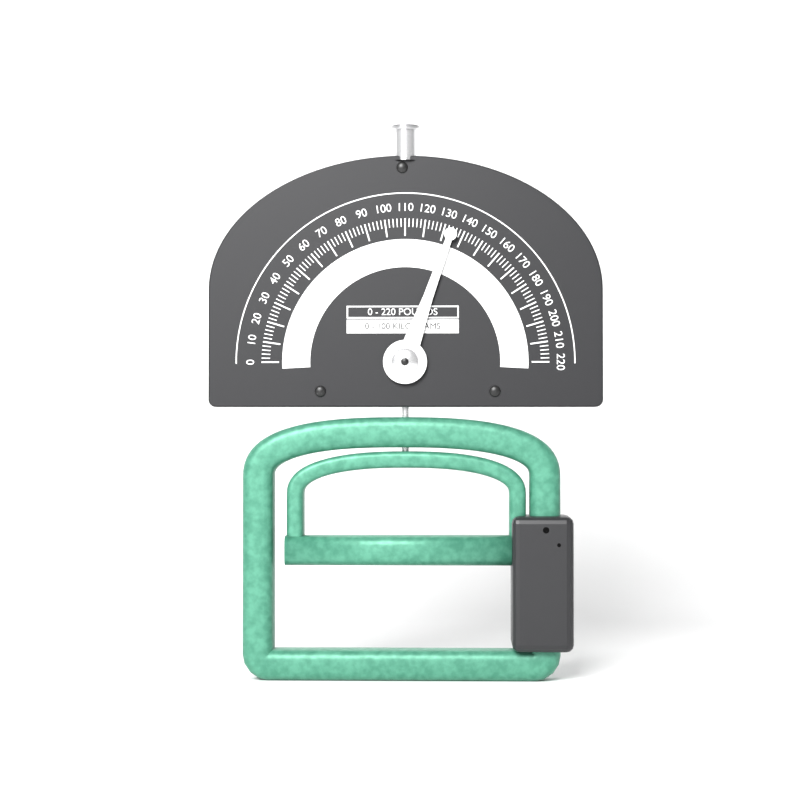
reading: 134 lb
